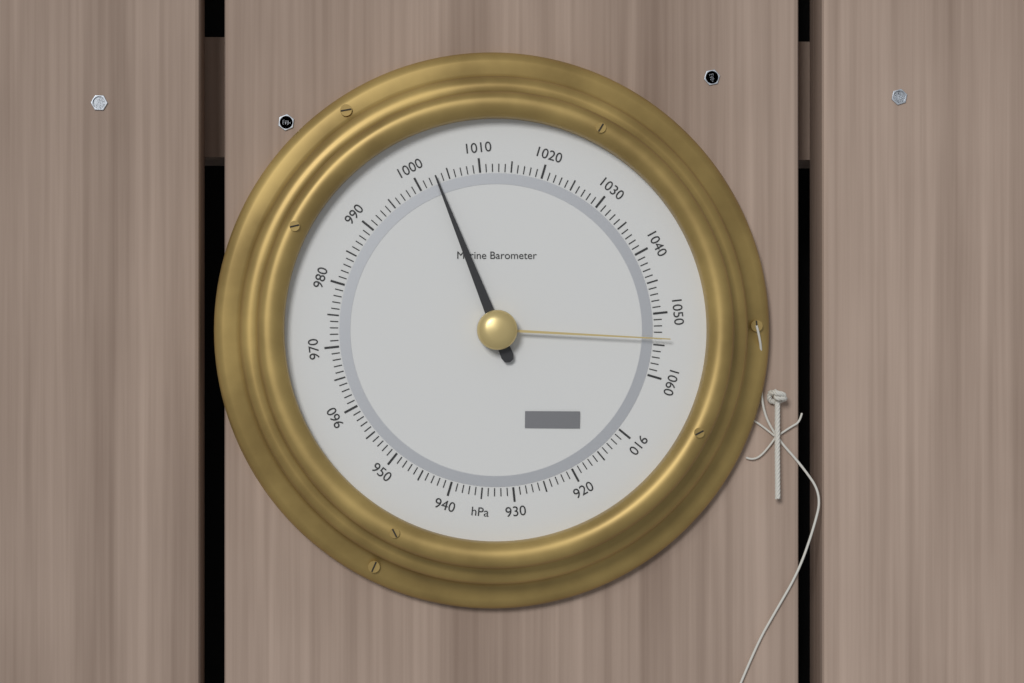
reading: 1003 hPa
